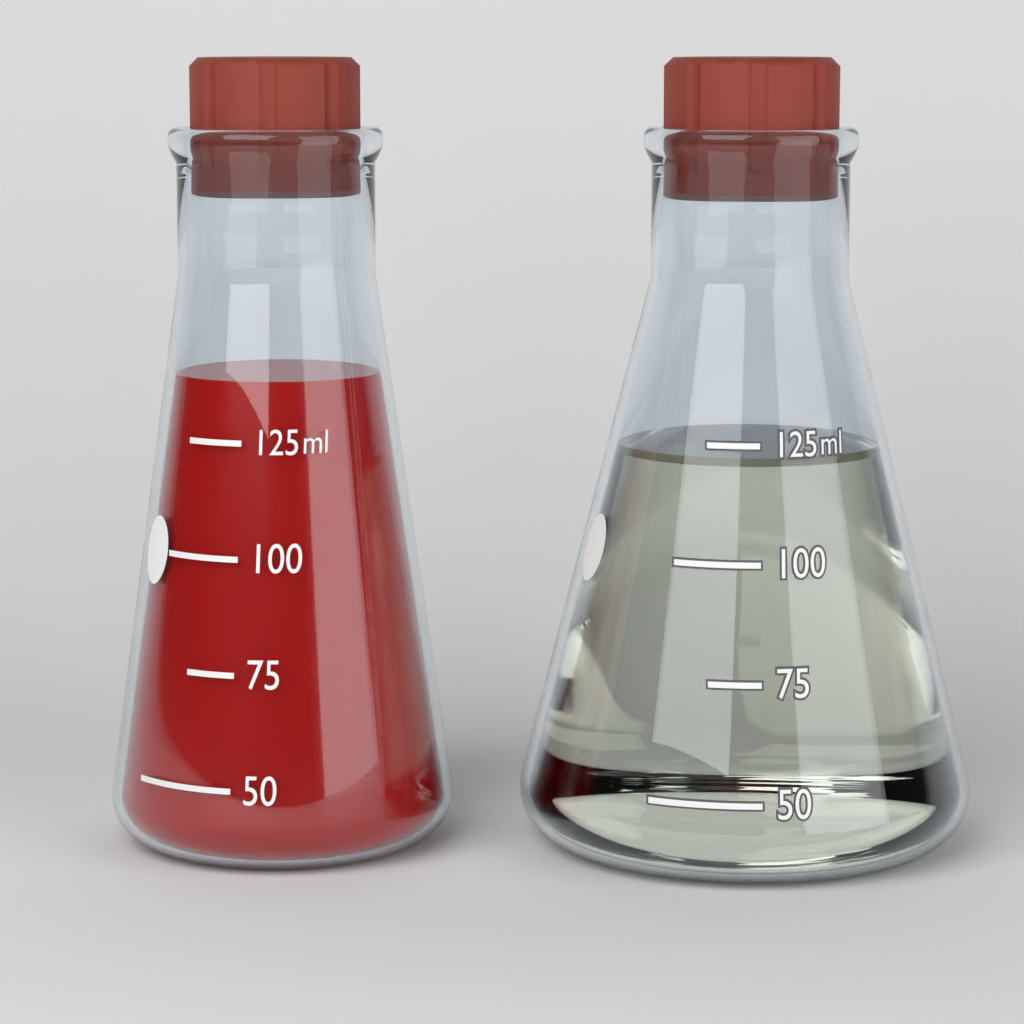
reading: 122 ml
